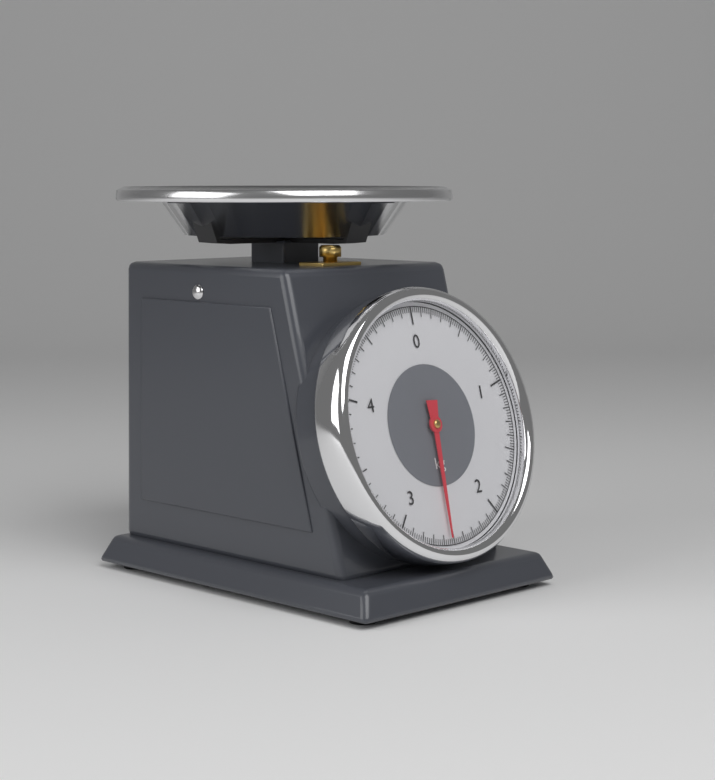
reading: 2.54 kg
